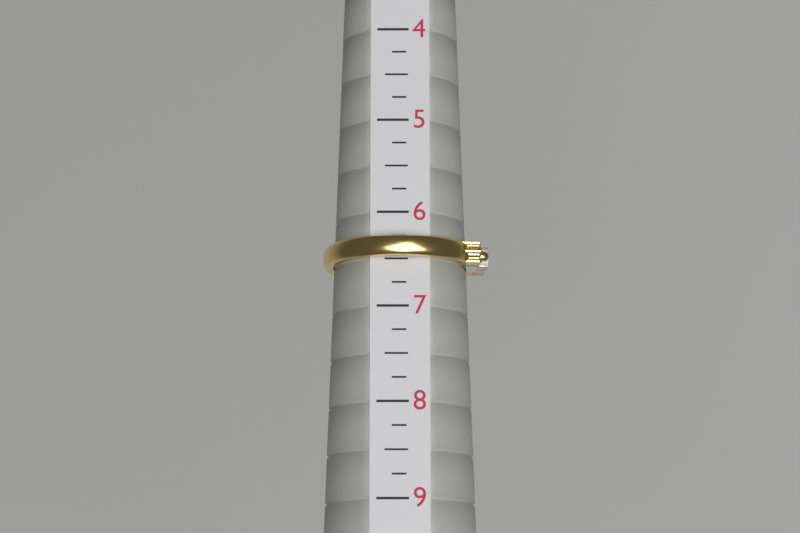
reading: 6.50 (no unit)
